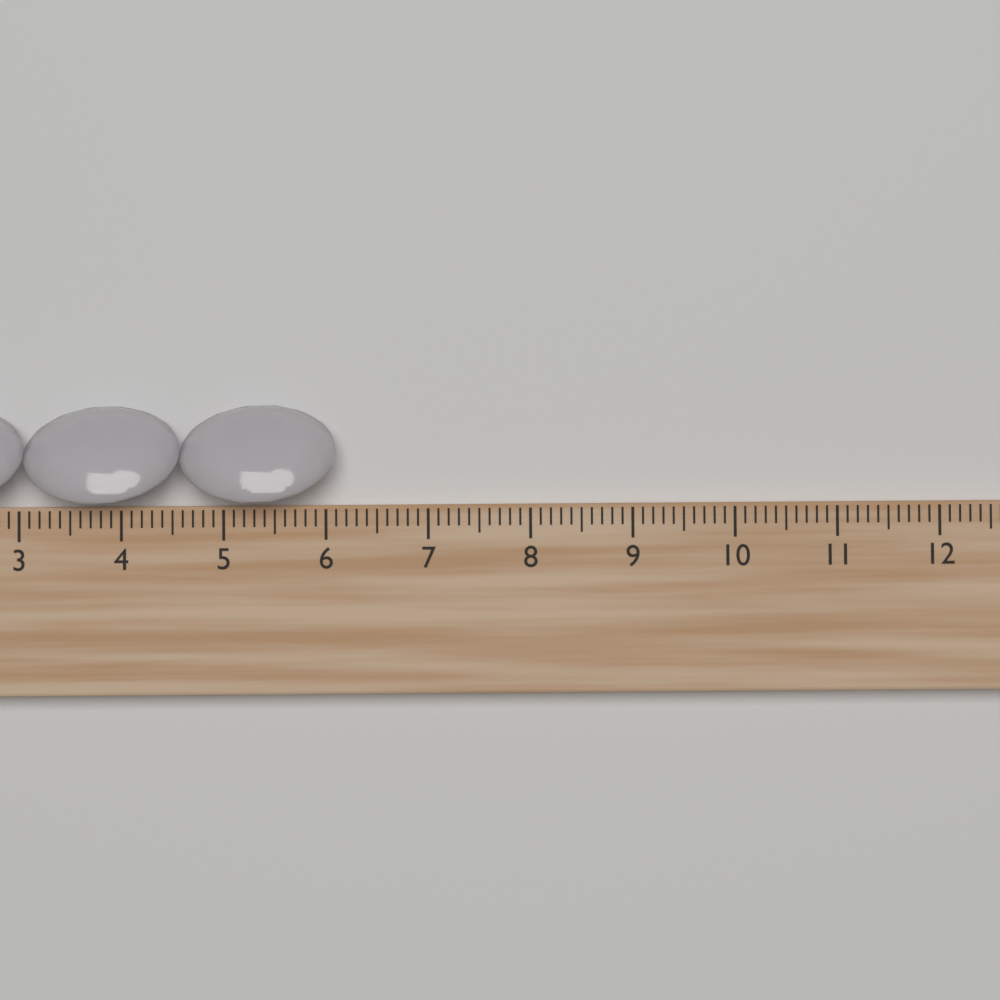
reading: 6.1 cm
